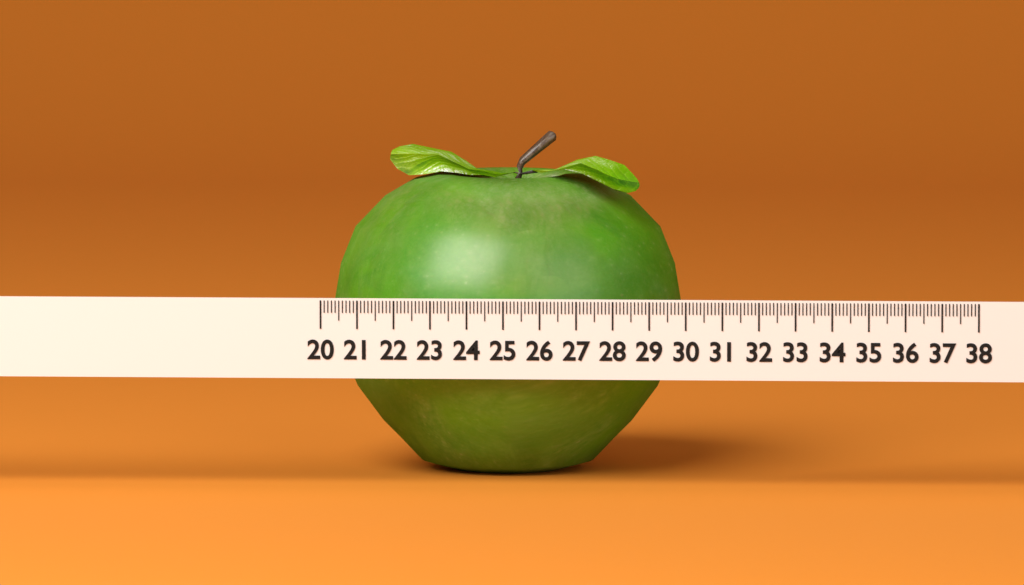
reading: 29.7 (no unit)
